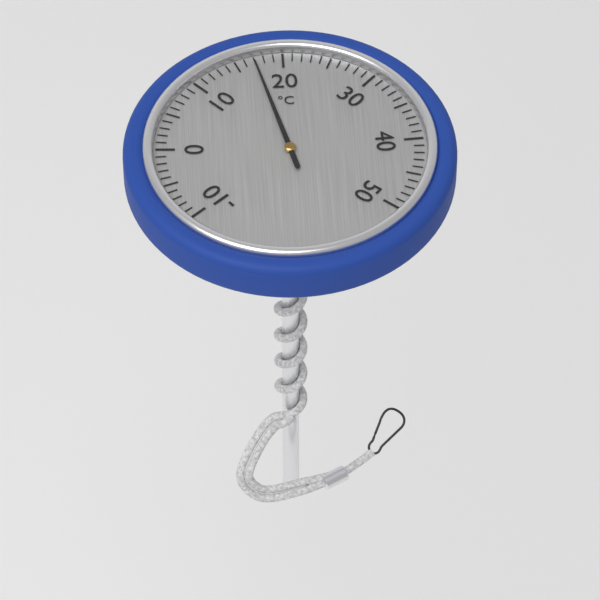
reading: 17 °C
